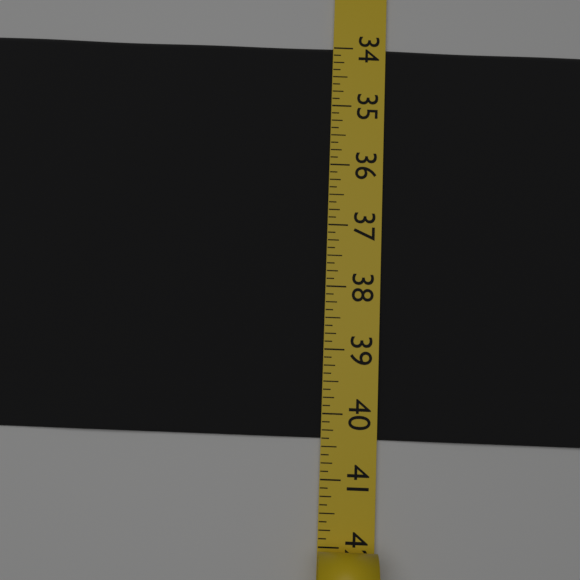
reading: 40.375 (no unit)
